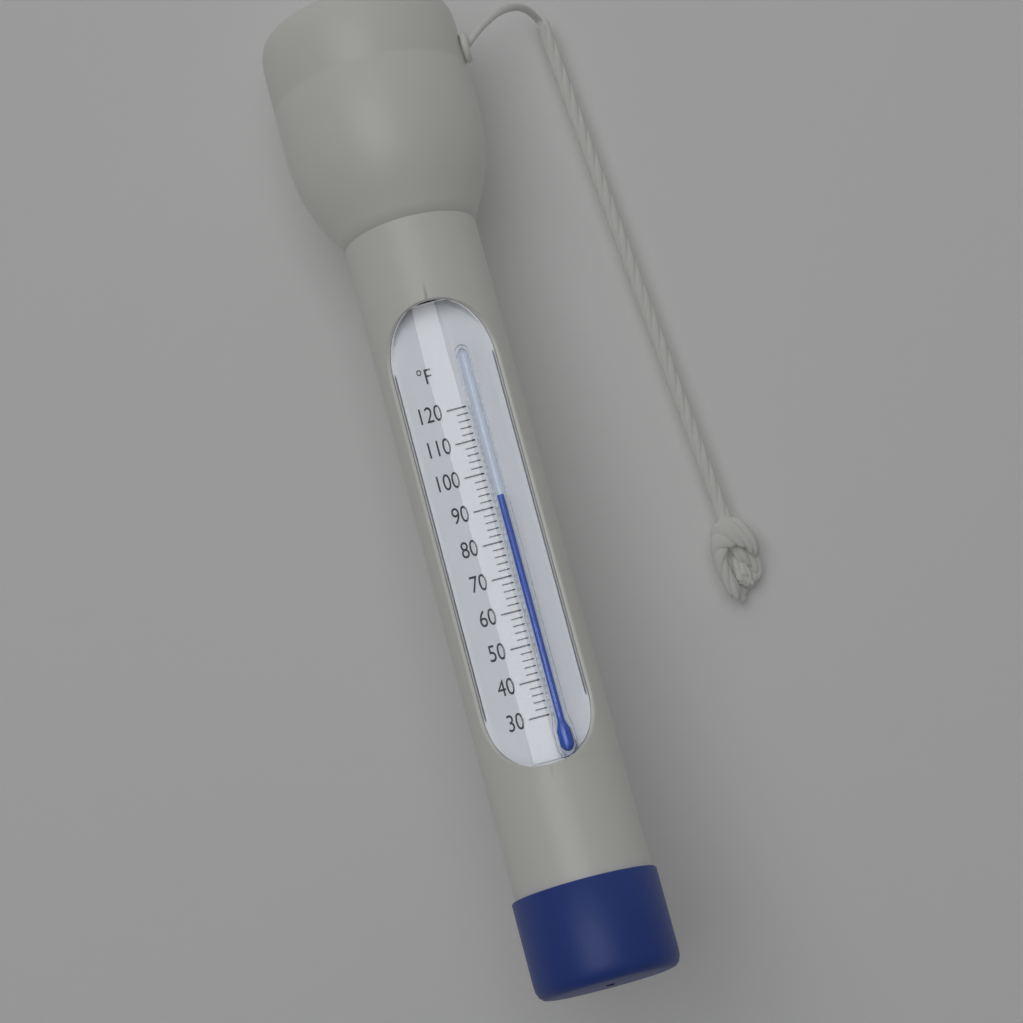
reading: 92 °F
